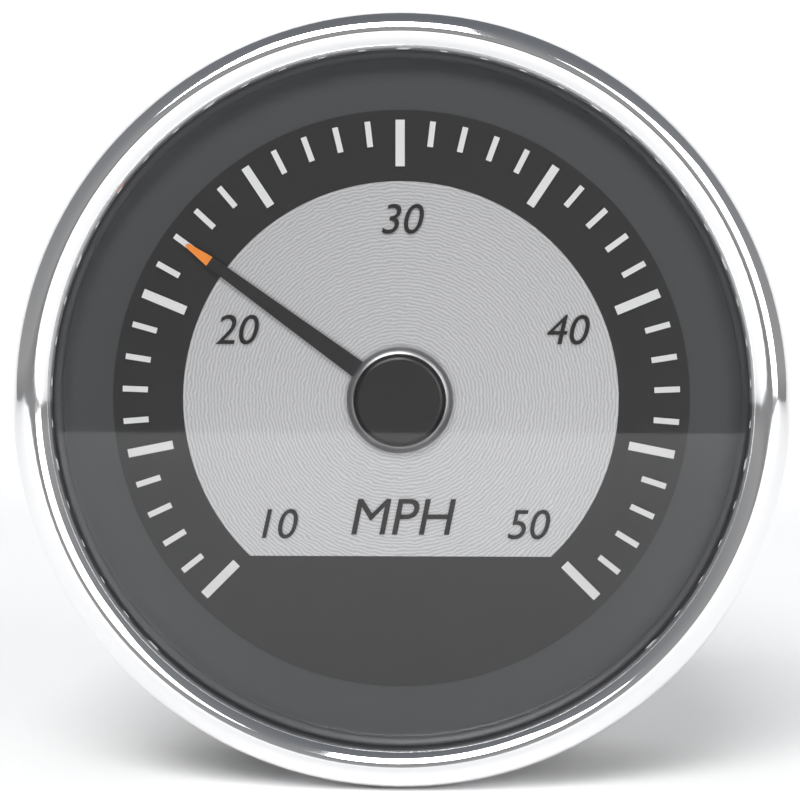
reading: 22 mph
